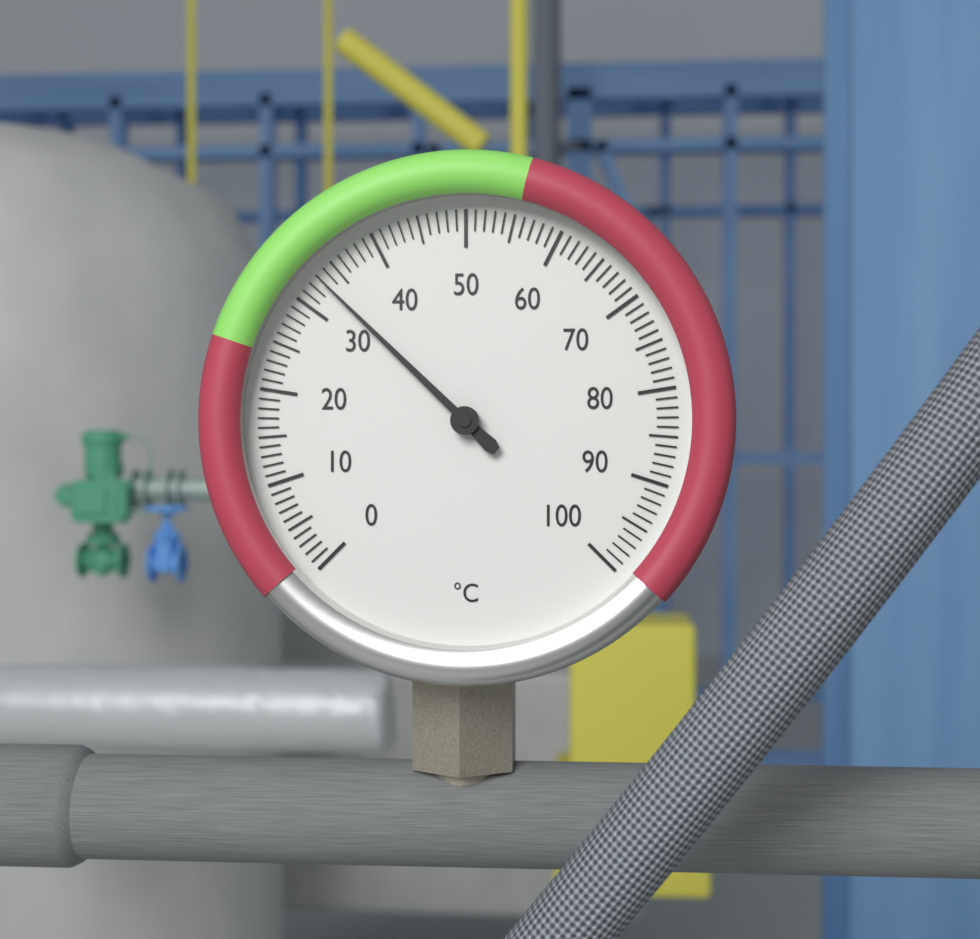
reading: 33 °C
